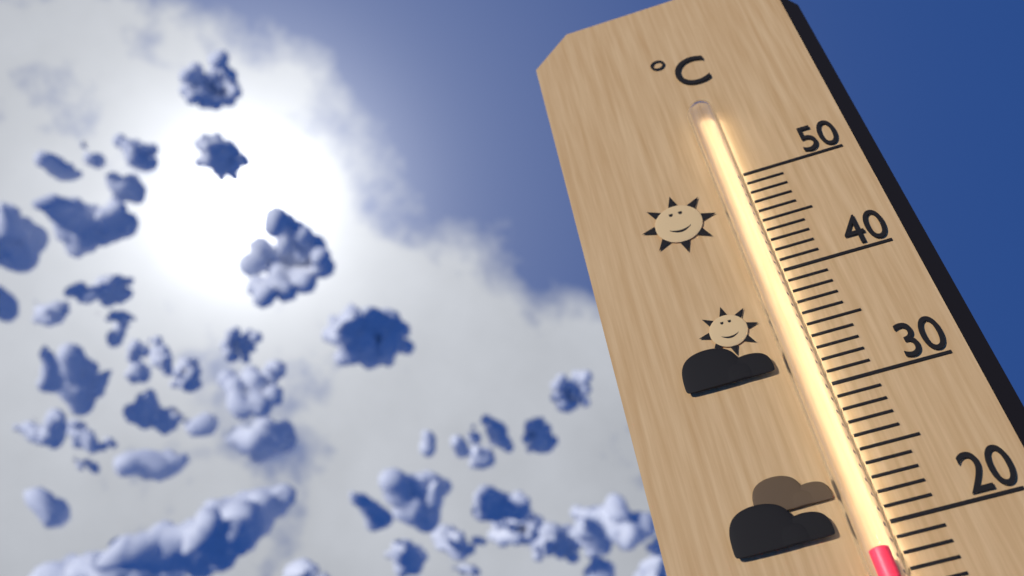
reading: 18 °C
